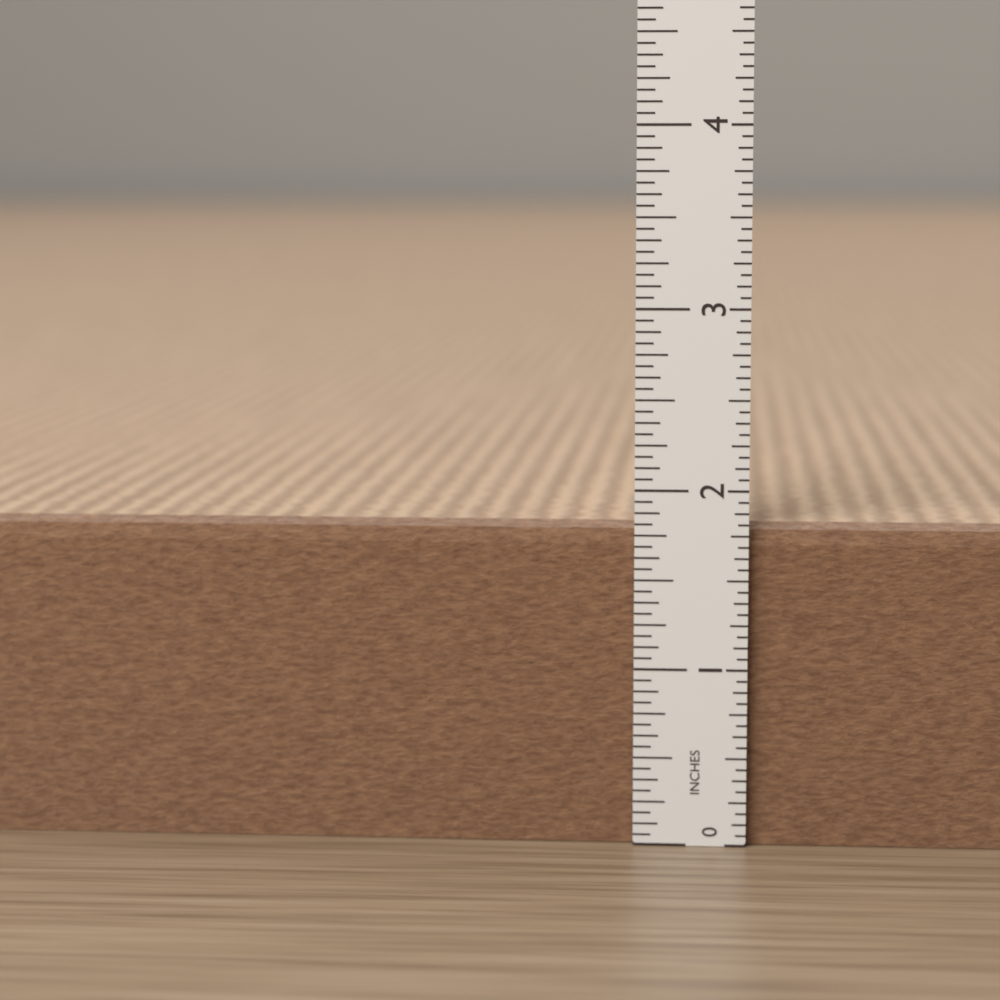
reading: 1.8125 in
